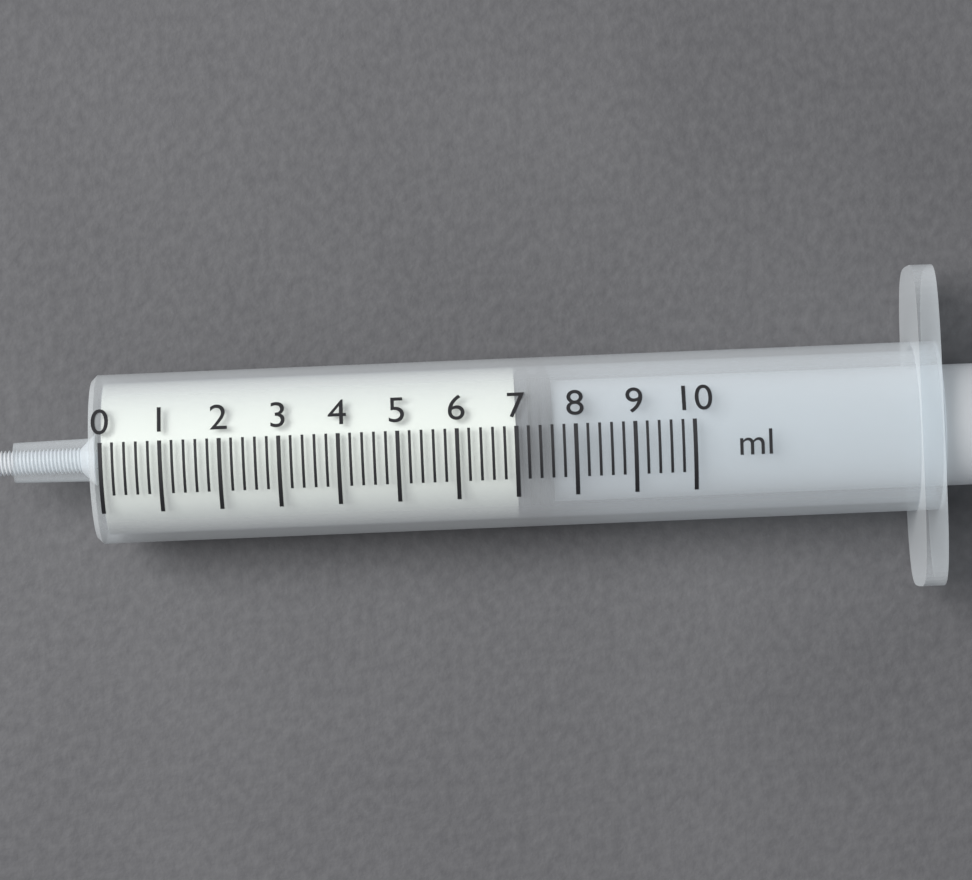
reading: 7.0 ml
